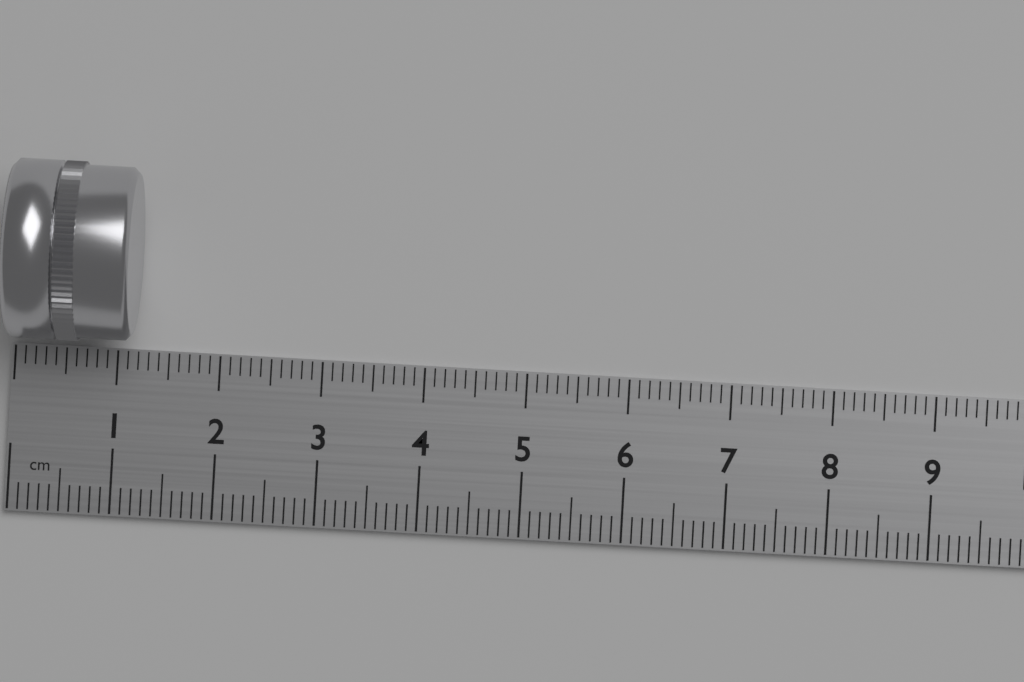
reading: 1.2 cm
